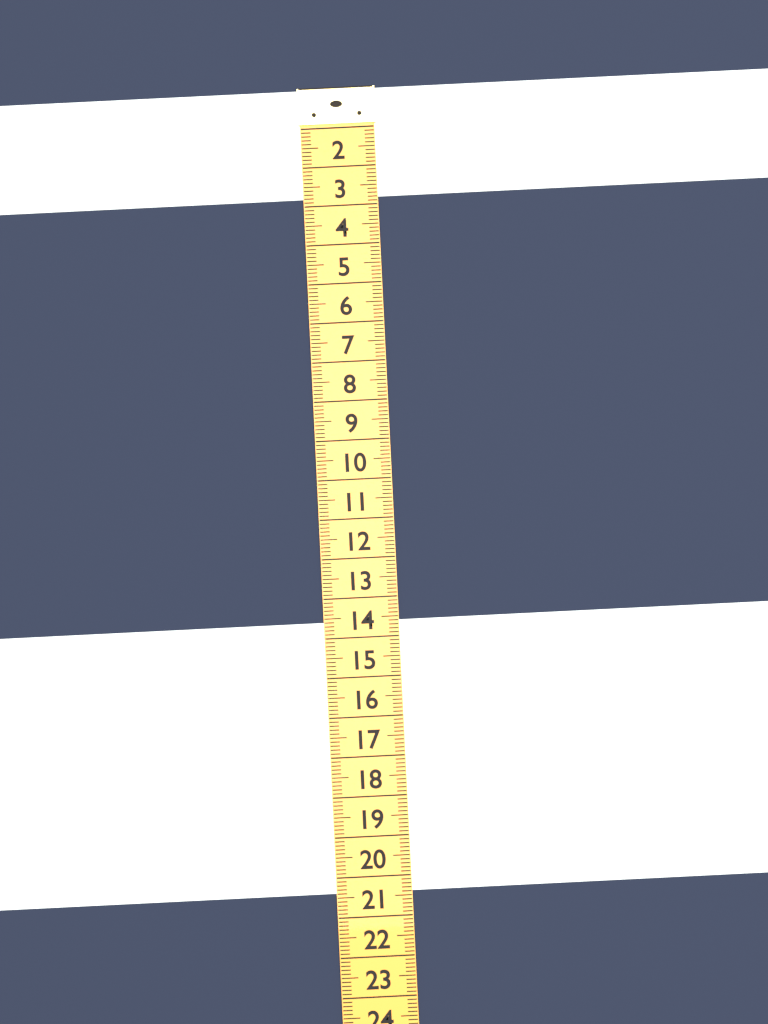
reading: 2.8 (no unit)
